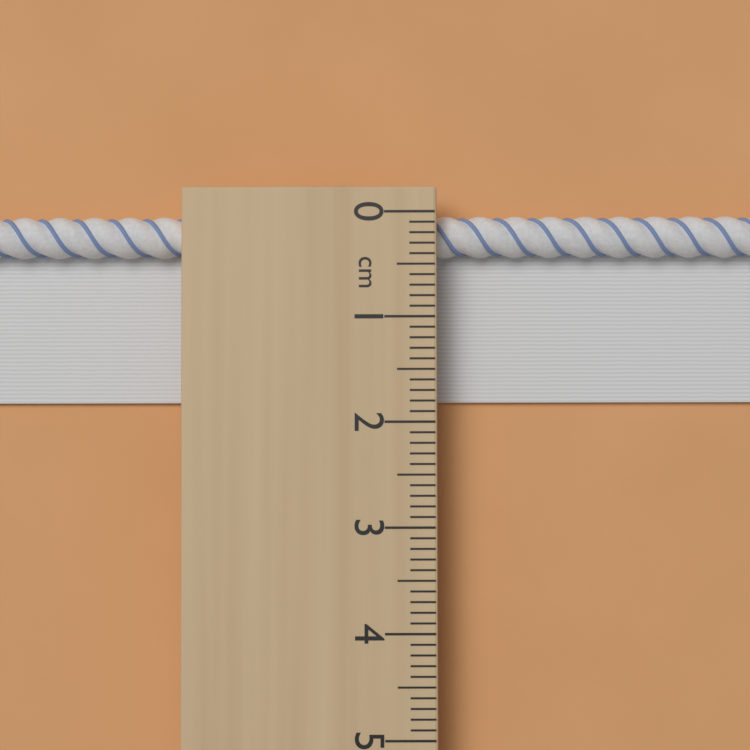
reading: 1.8 cm
